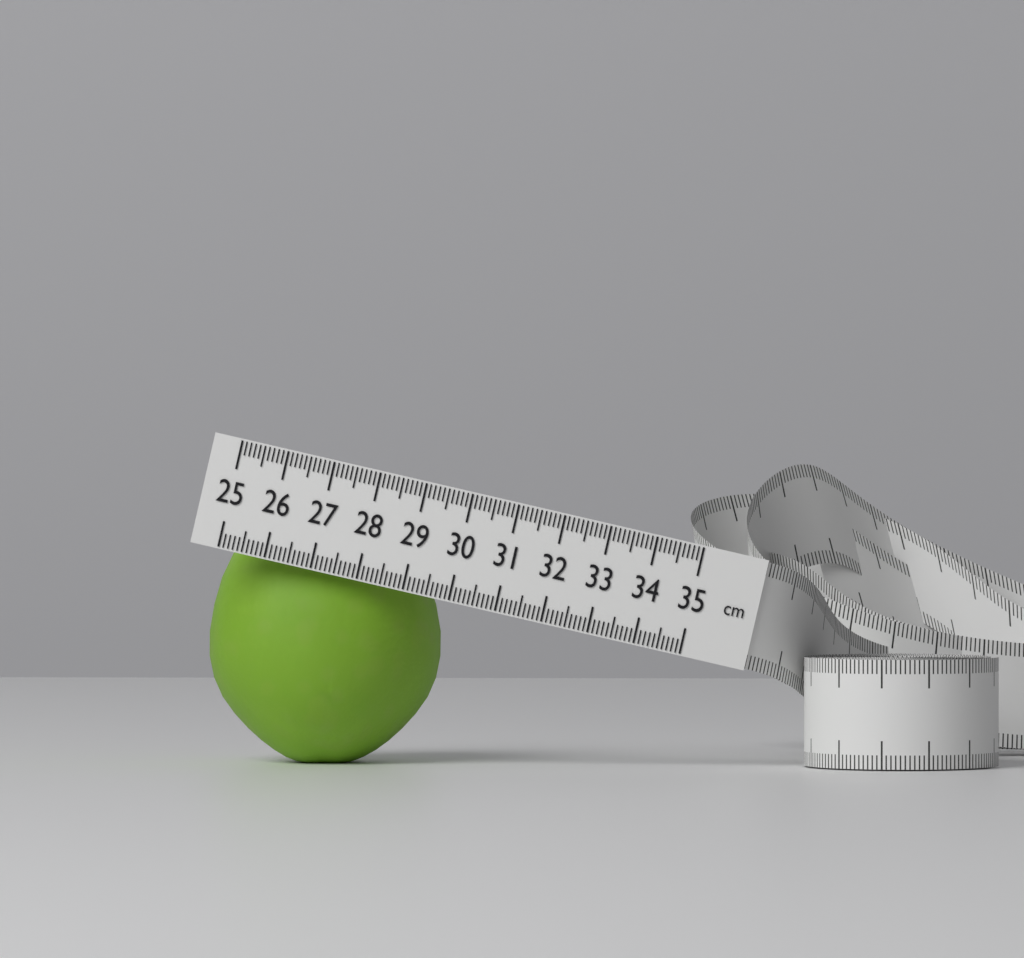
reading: 30.0 cm
